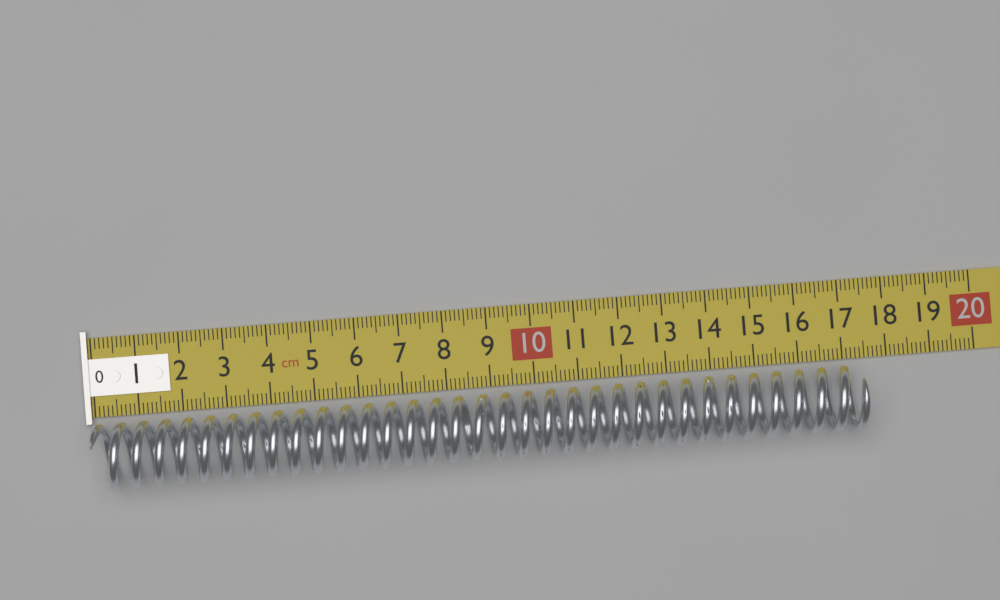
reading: 17.4 cm
